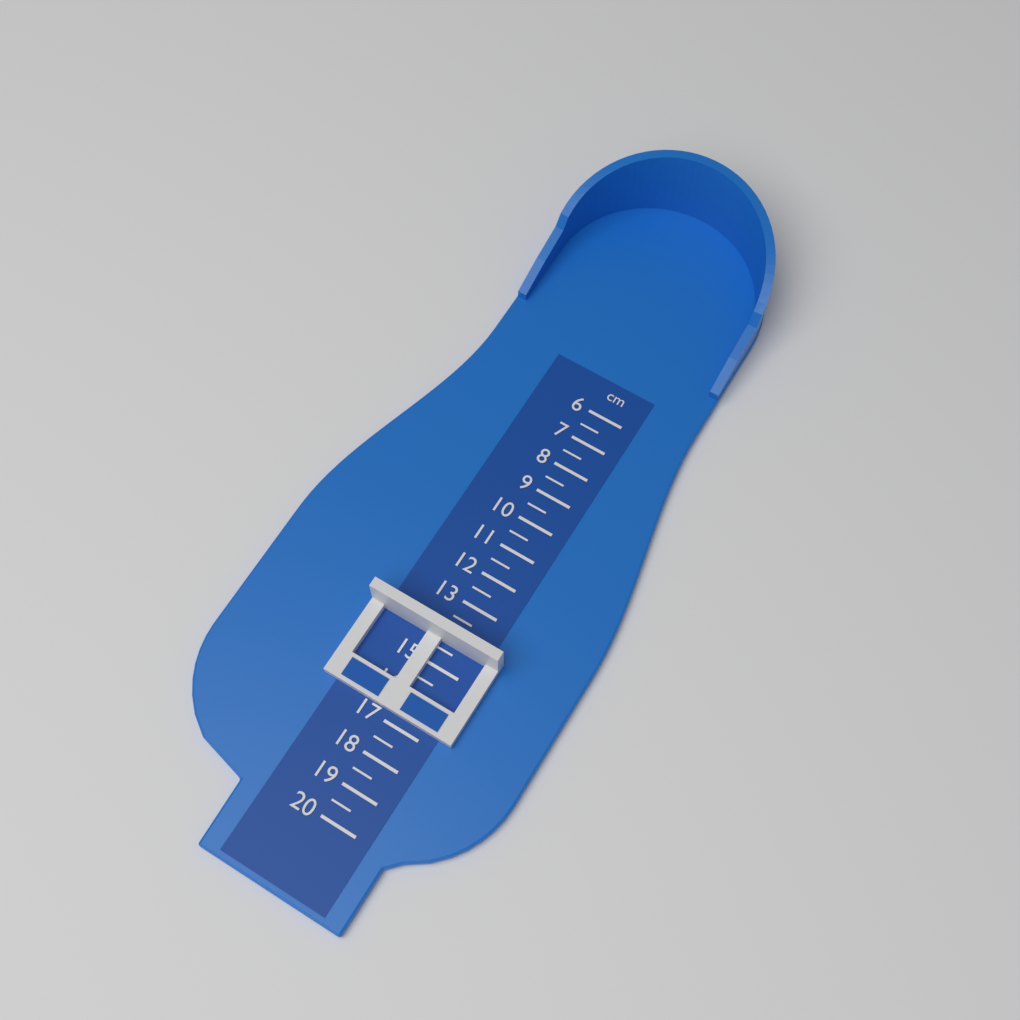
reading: 14.0 cm
